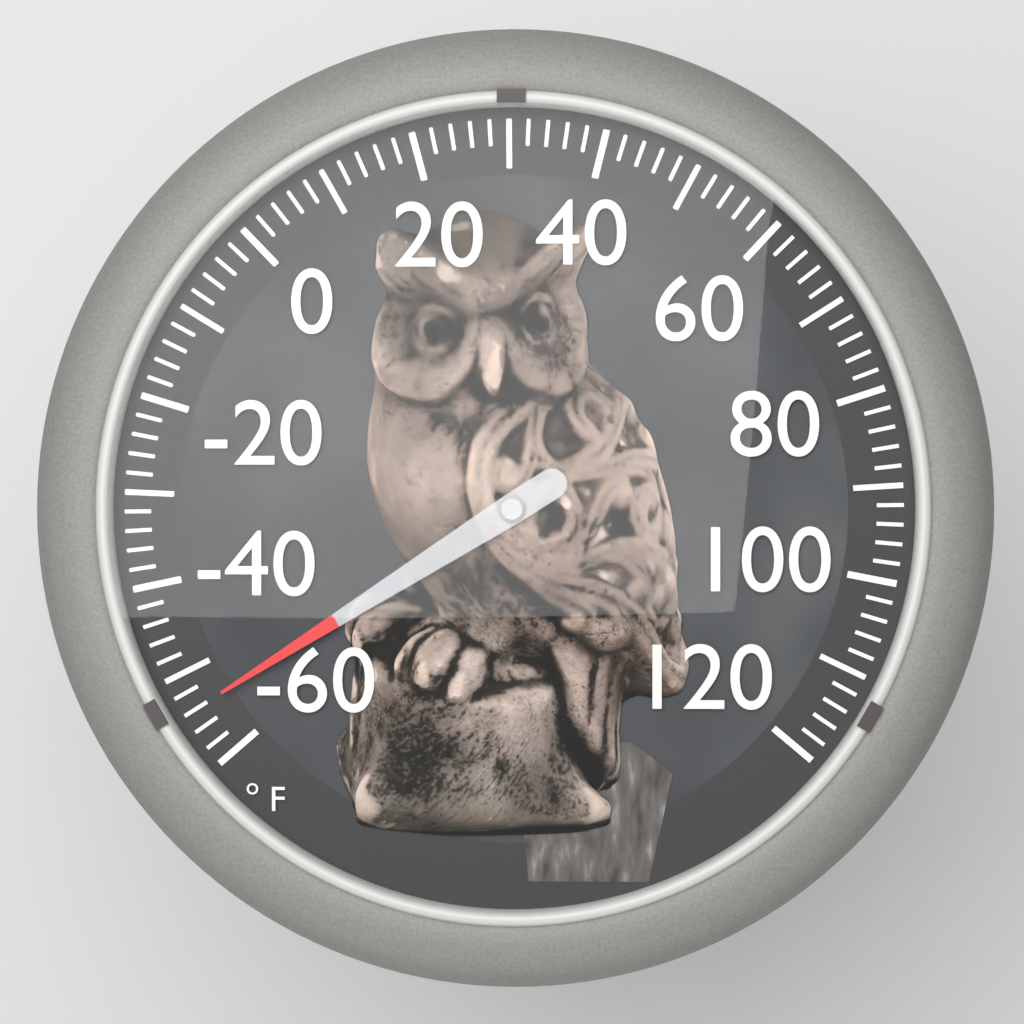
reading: -54 °F
